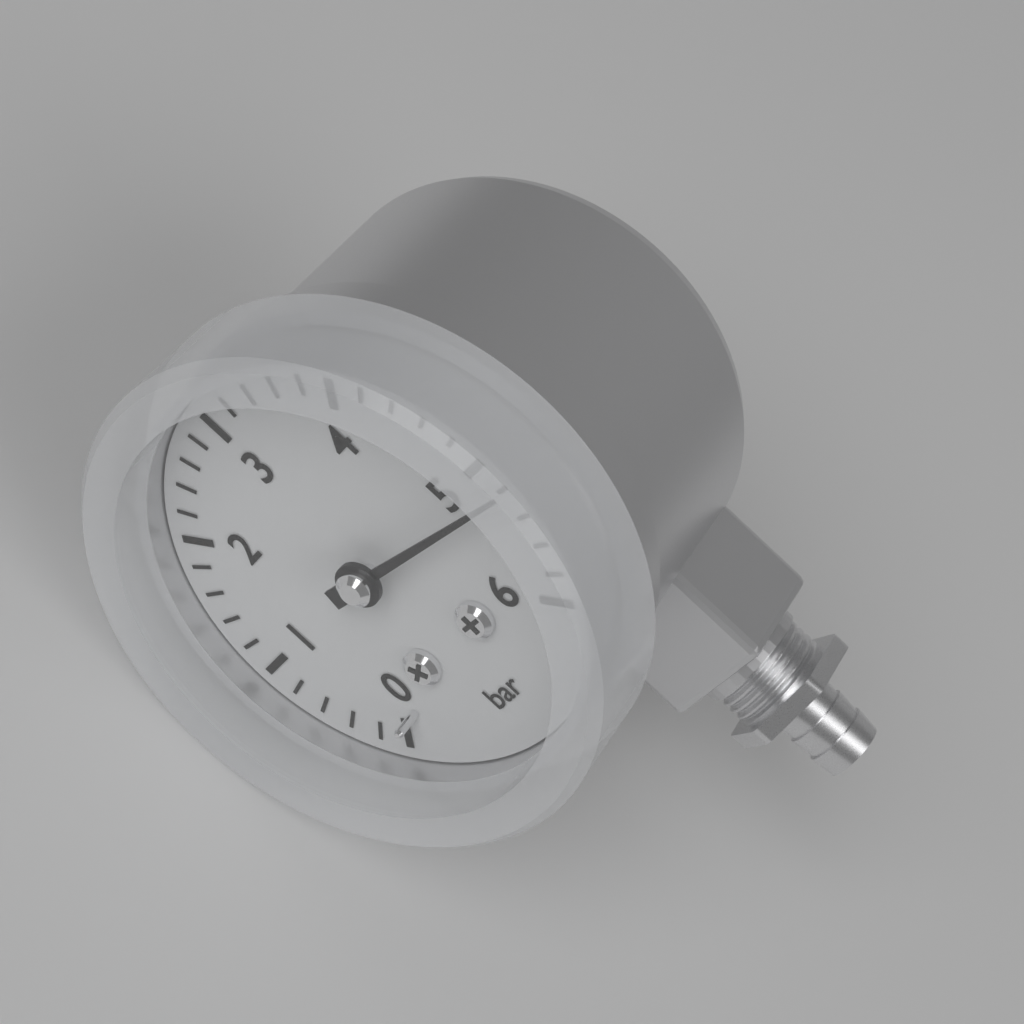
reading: 5.2 bar
